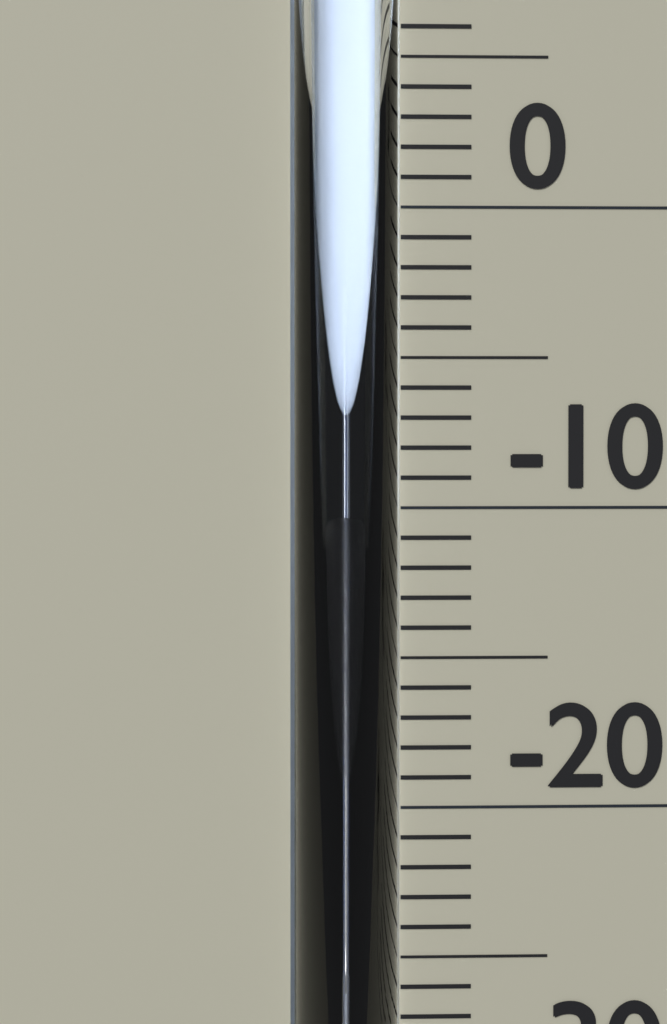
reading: -10 °C
